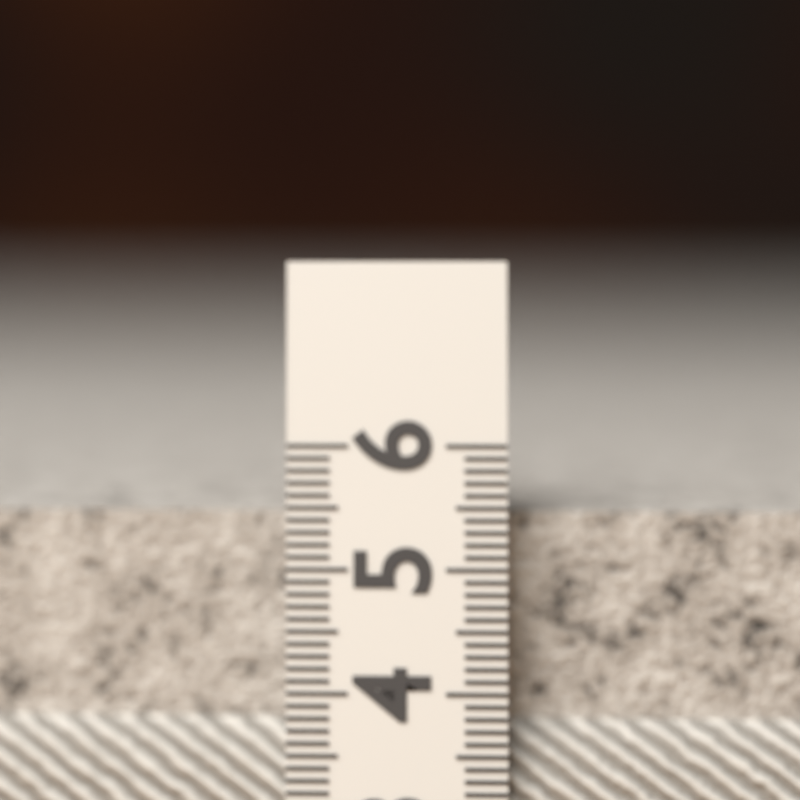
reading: 5.5 (no unit)
